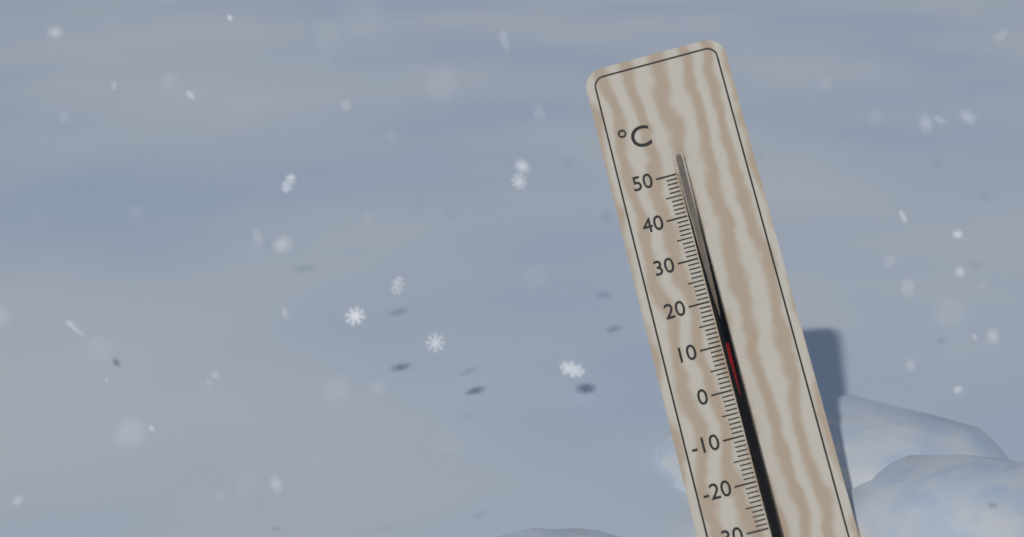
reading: 10 °C
